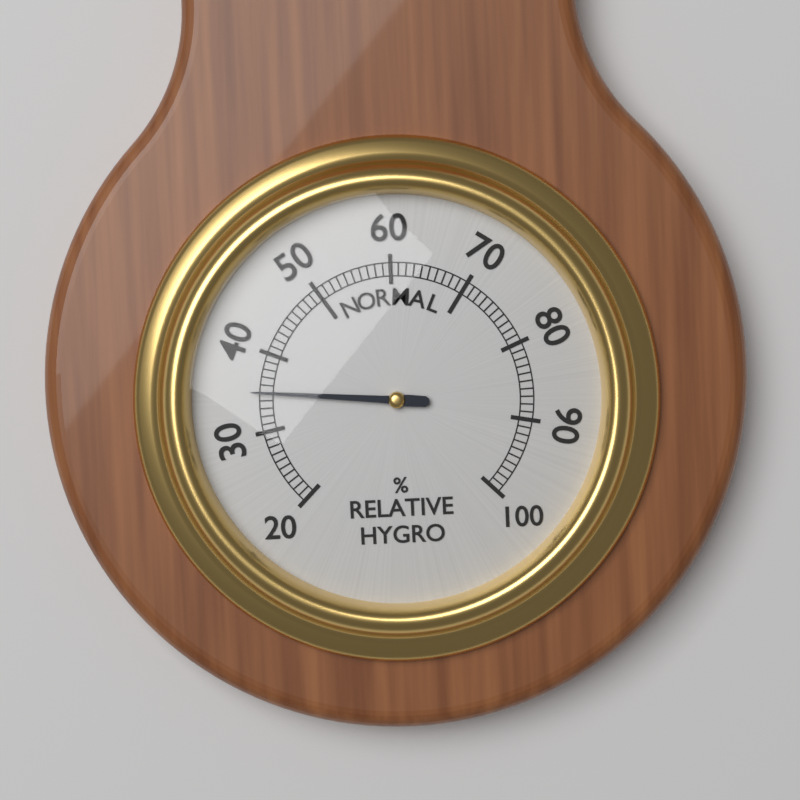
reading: 35 %
